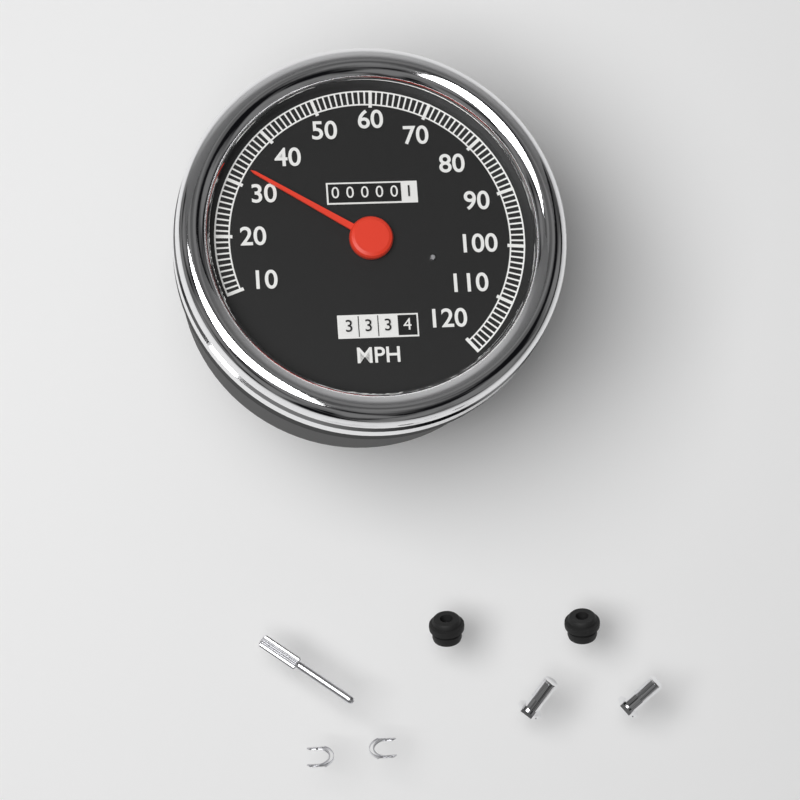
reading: 33 MPH
